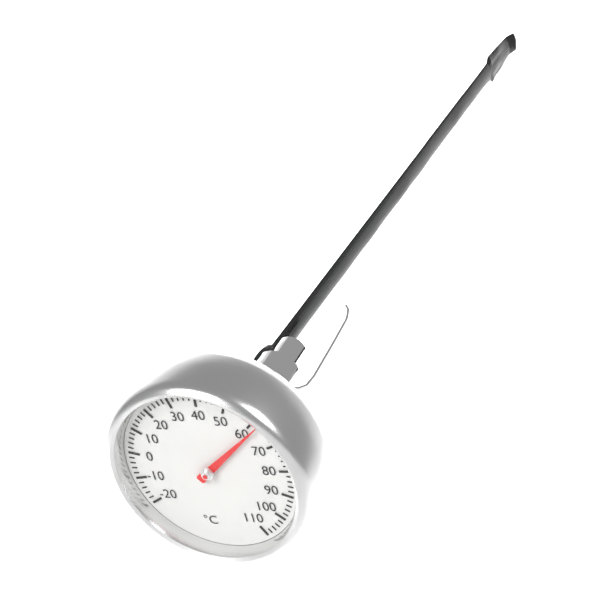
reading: 62 °C
